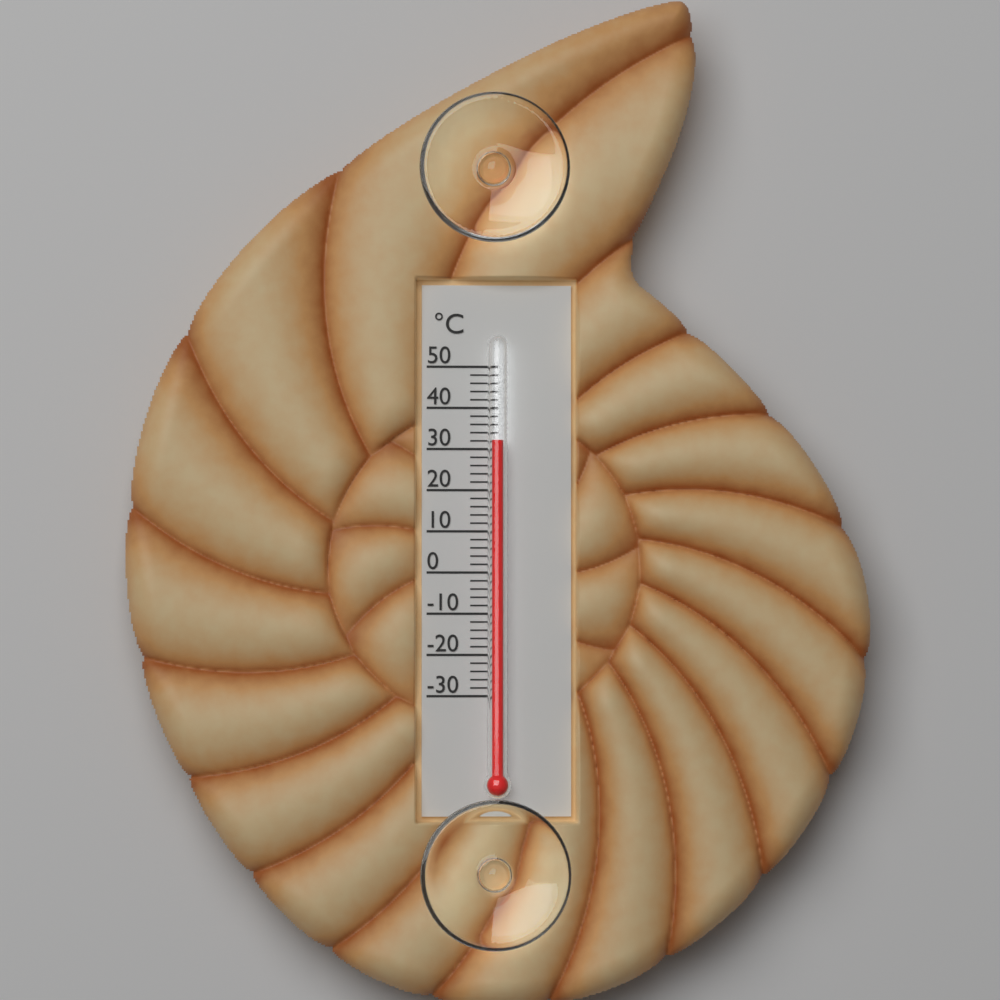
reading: 32 °C
